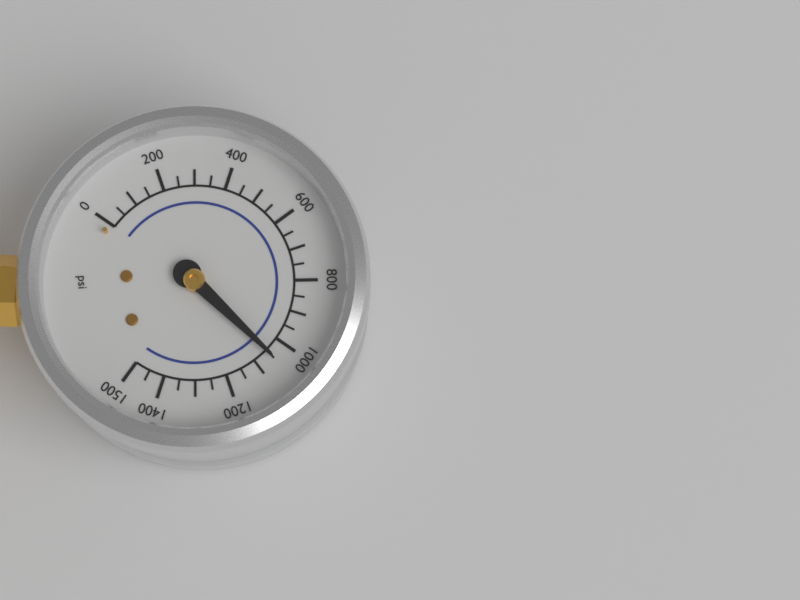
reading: 1050 psi
